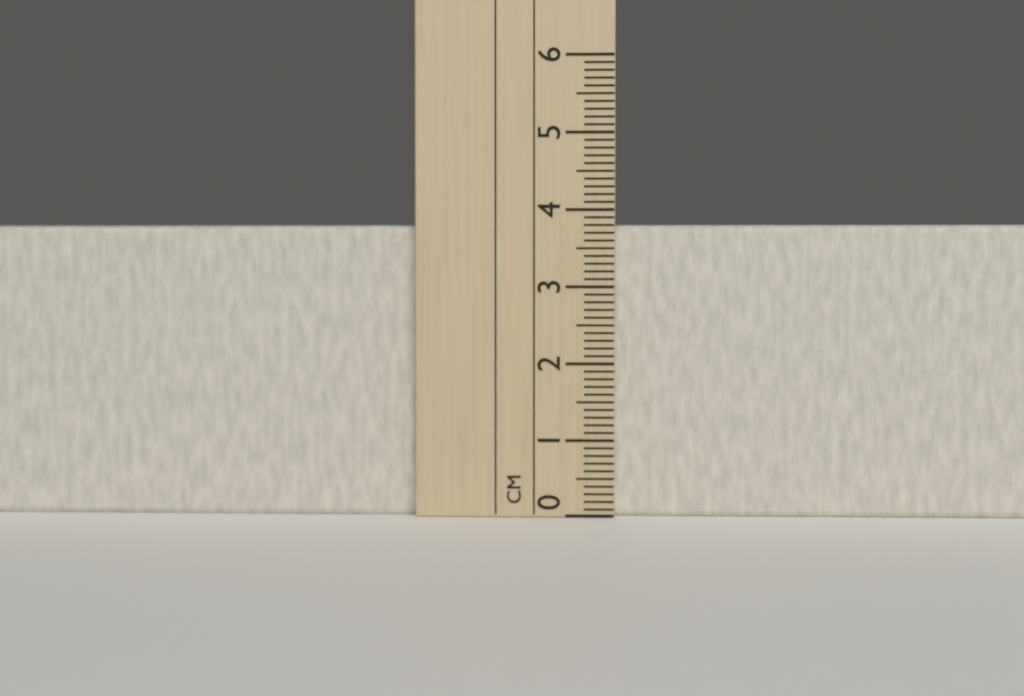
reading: 3.8 cm
